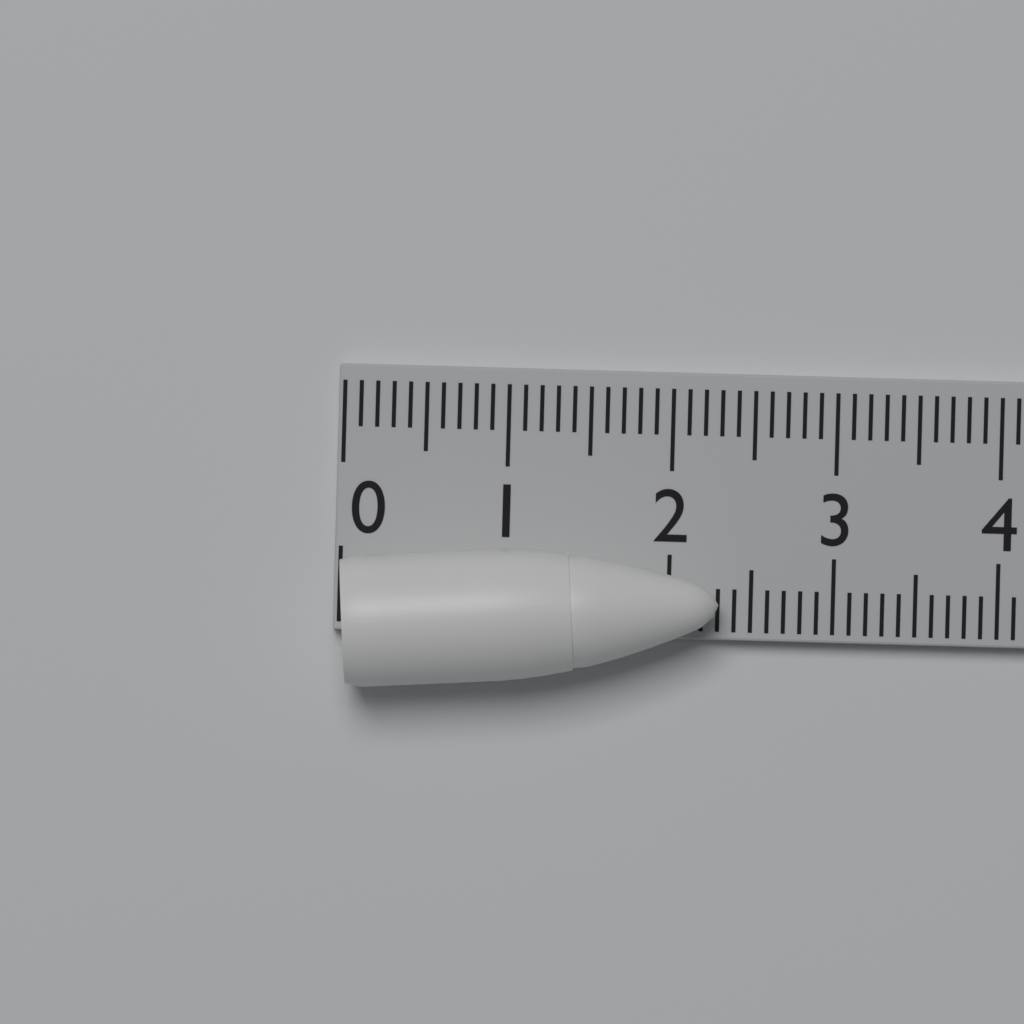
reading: 2.3 (no unit)
